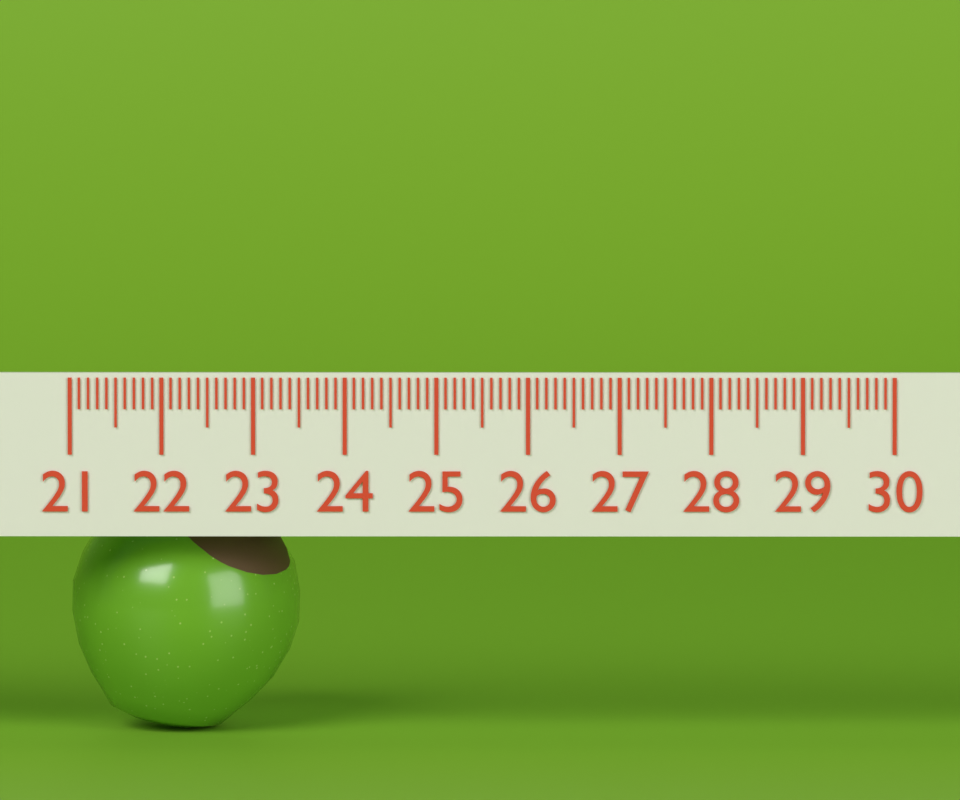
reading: 23.5 (no unit)
